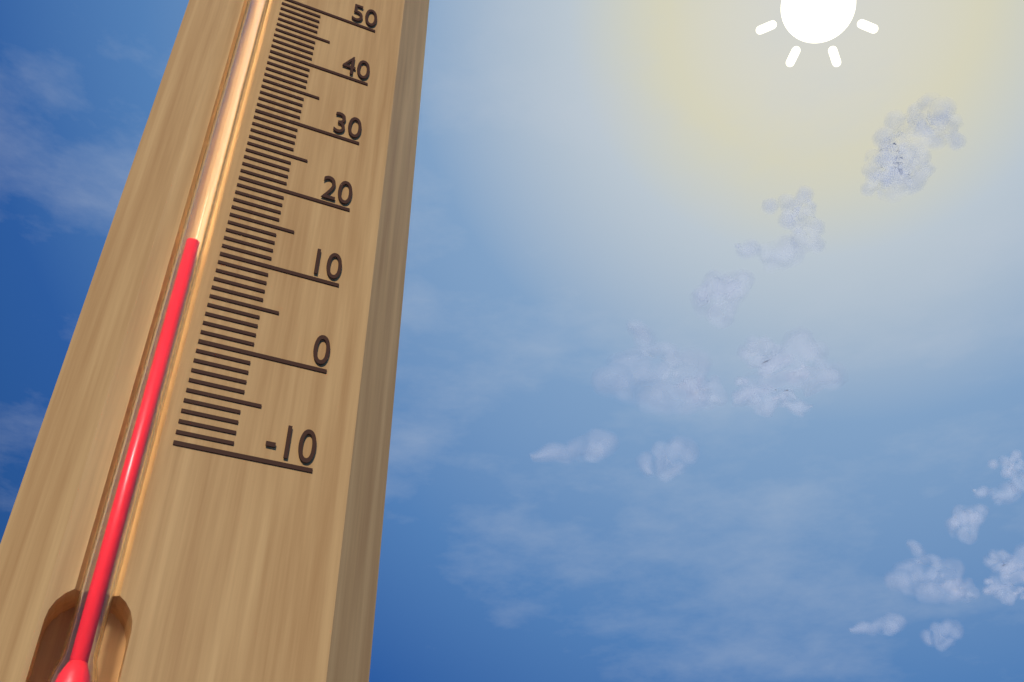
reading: 10 (no unit)
